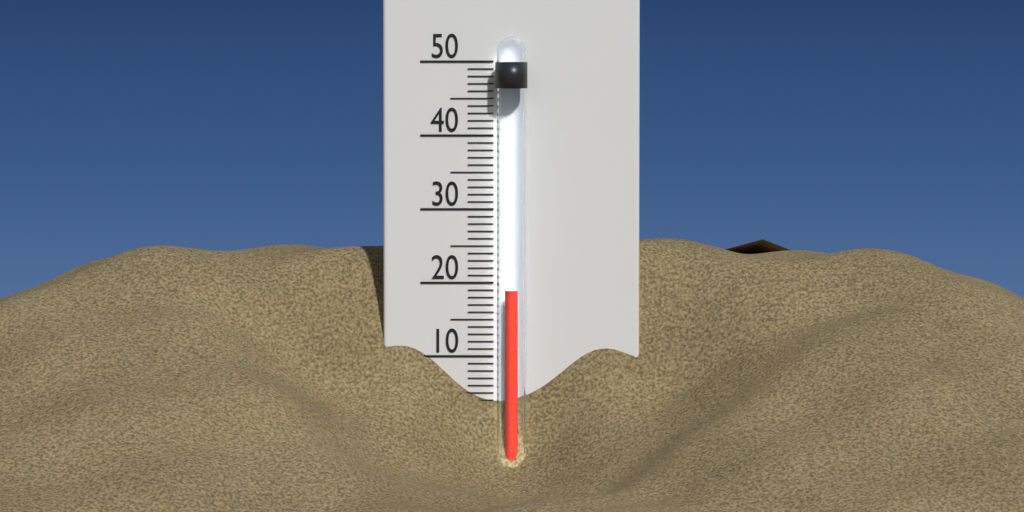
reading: 19 °C
